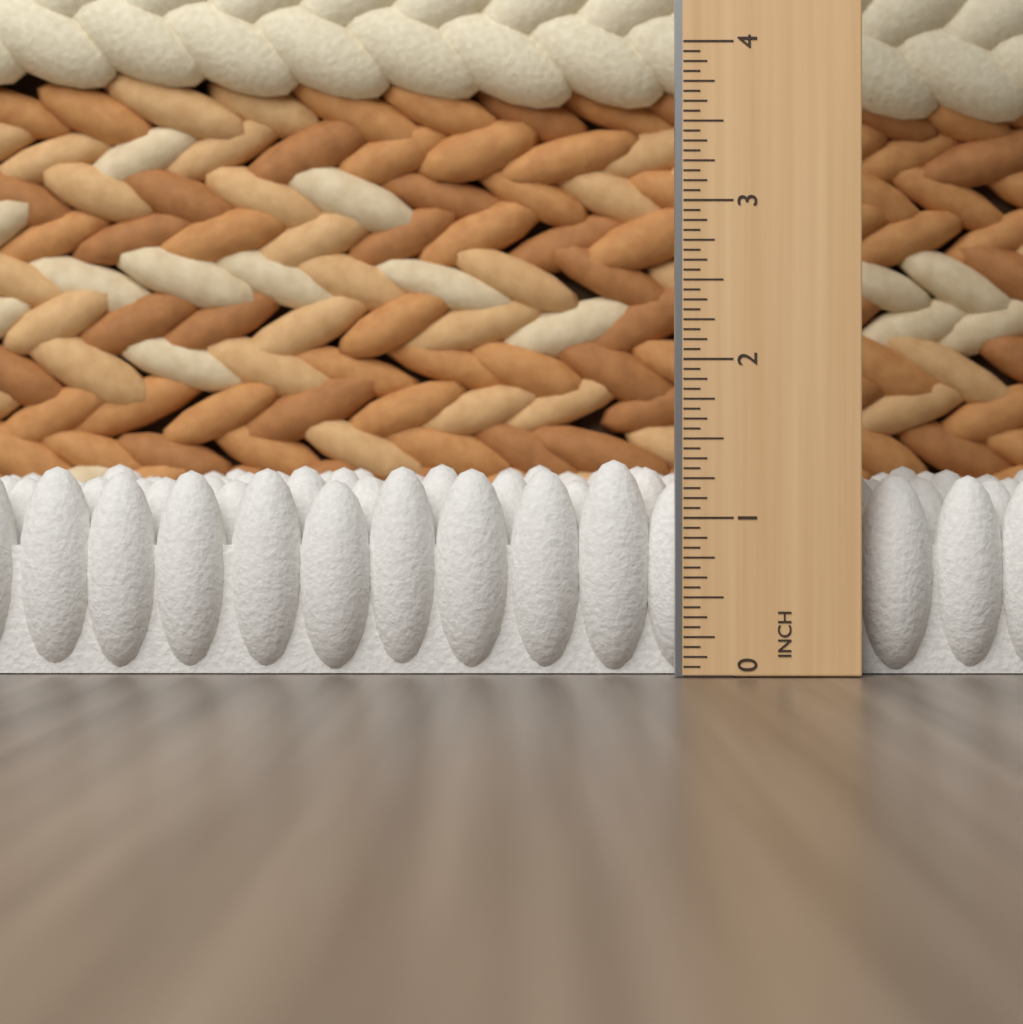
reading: 1.3750 in
